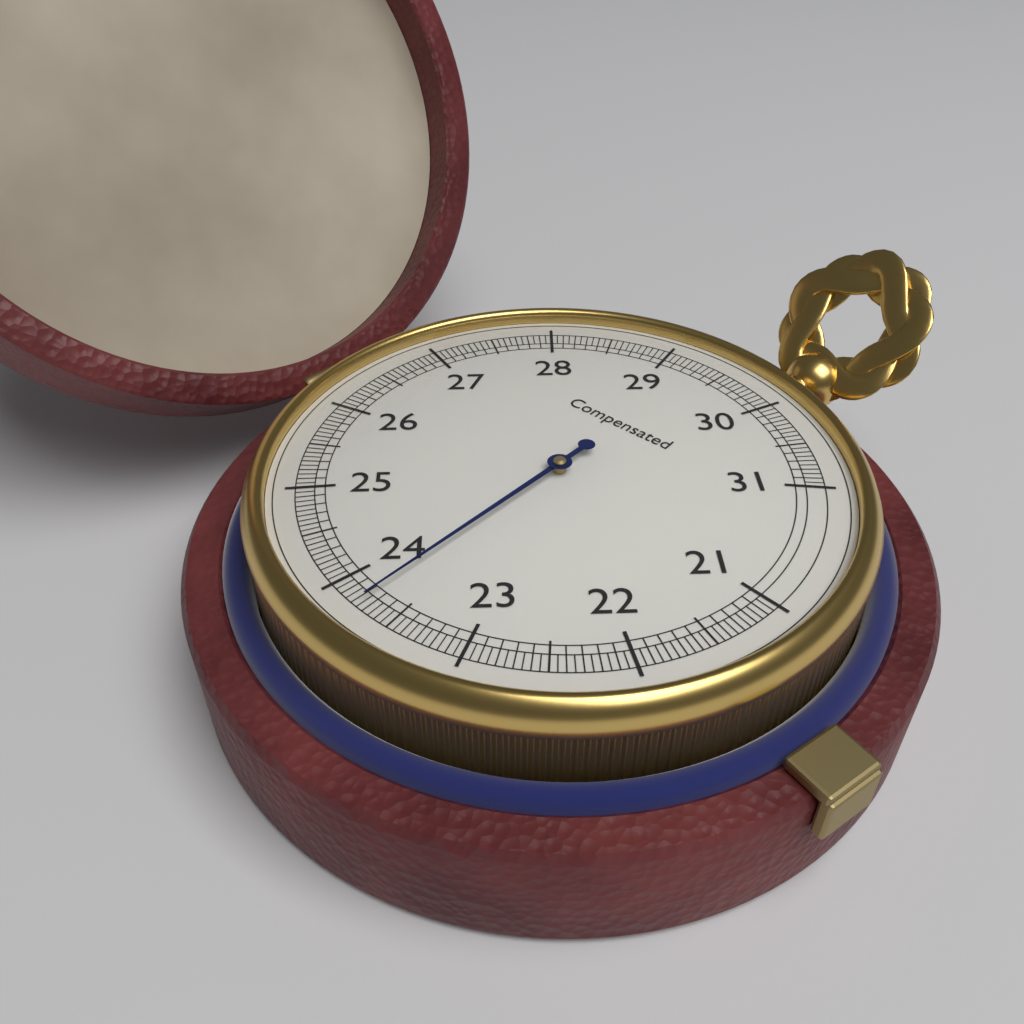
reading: 23.75 (no unit)
